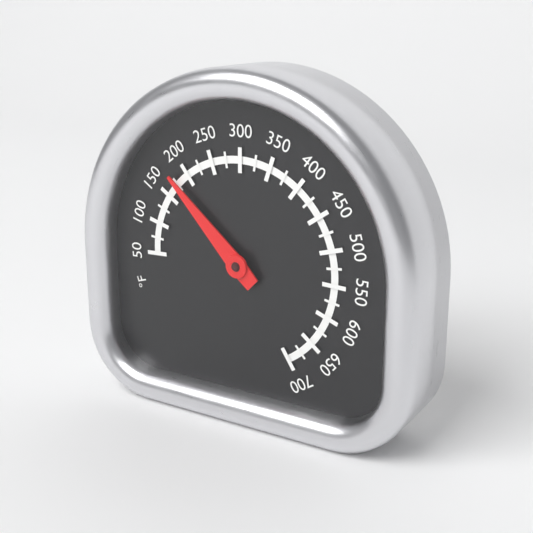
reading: 175 °F
